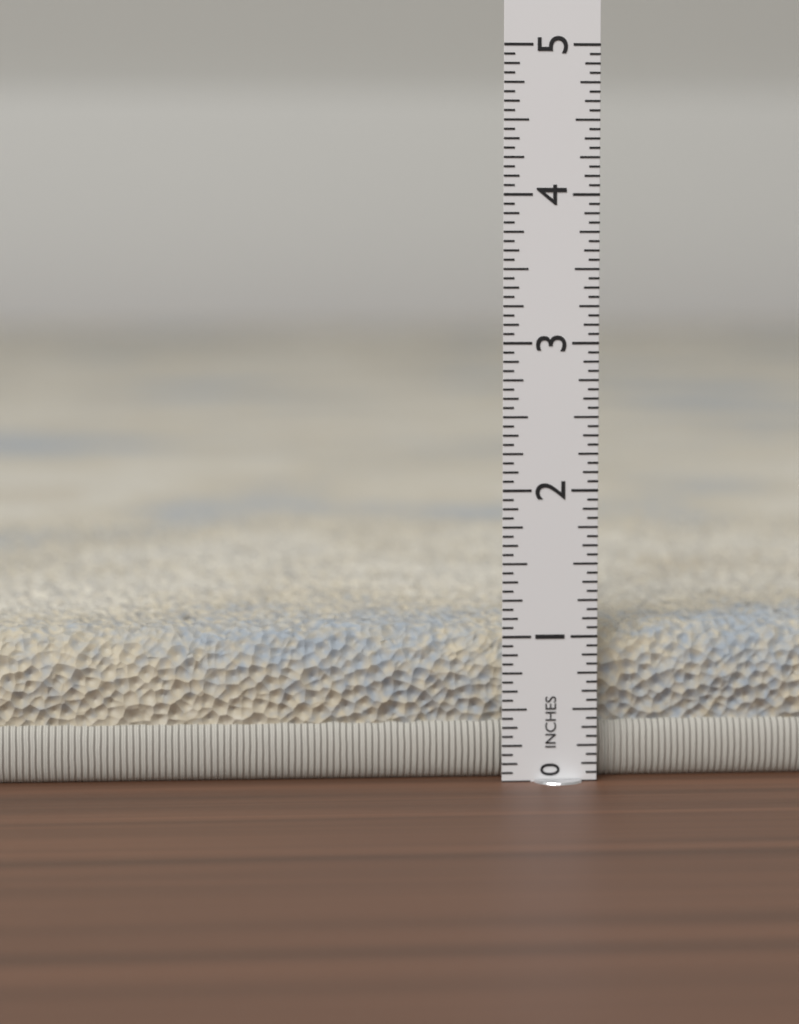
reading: 1.0625 in
